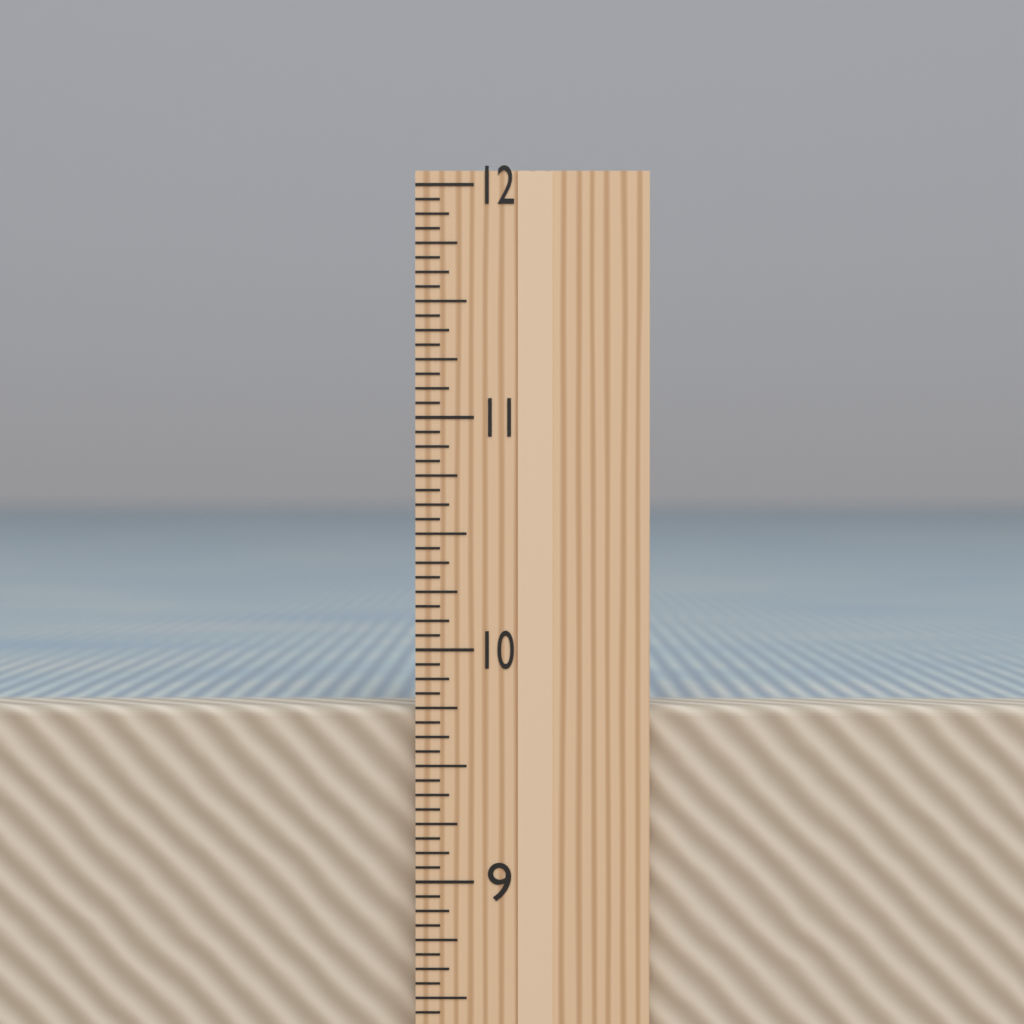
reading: 9.7500 in
